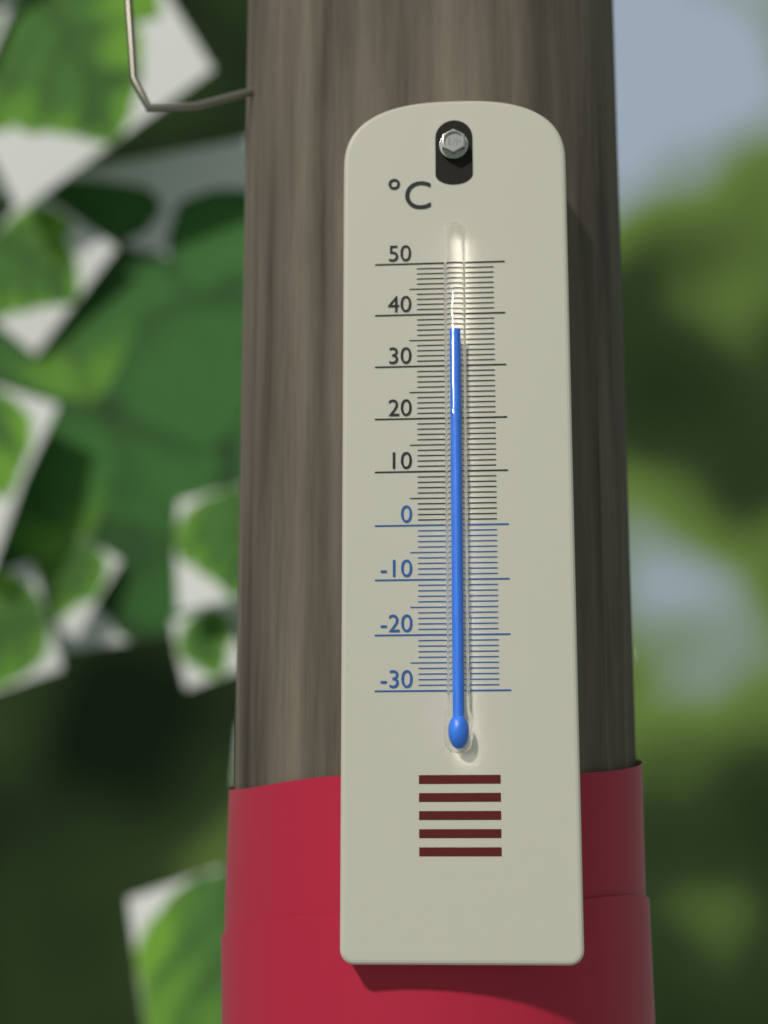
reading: 36 °C
